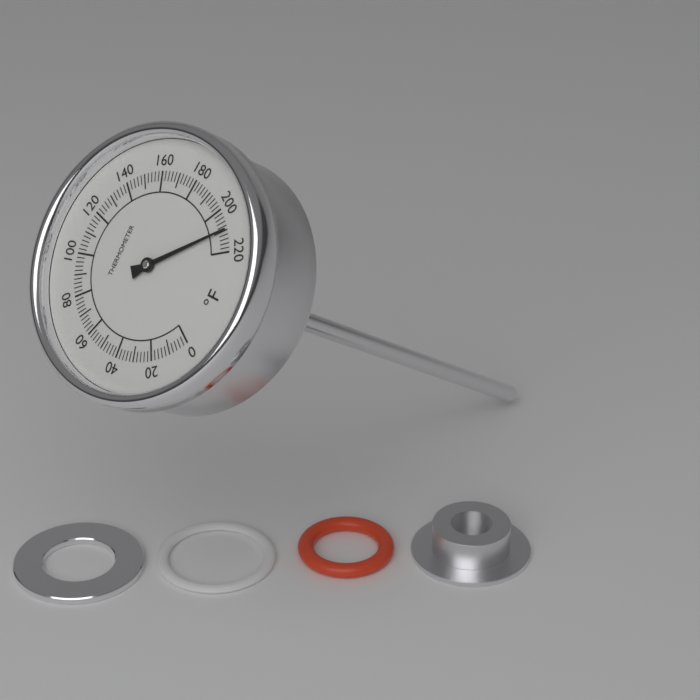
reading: 210 °F
